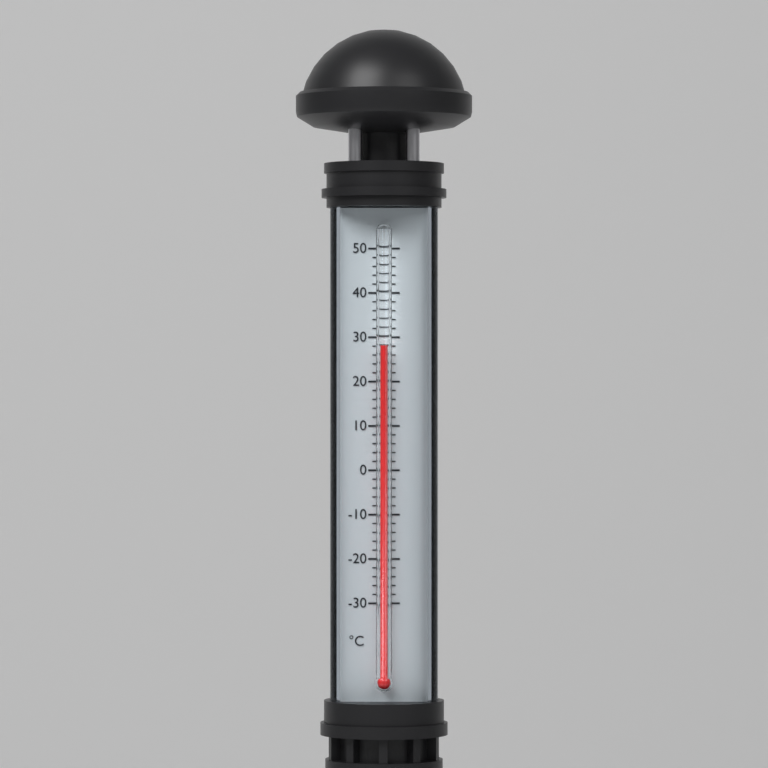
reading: 28 °C
